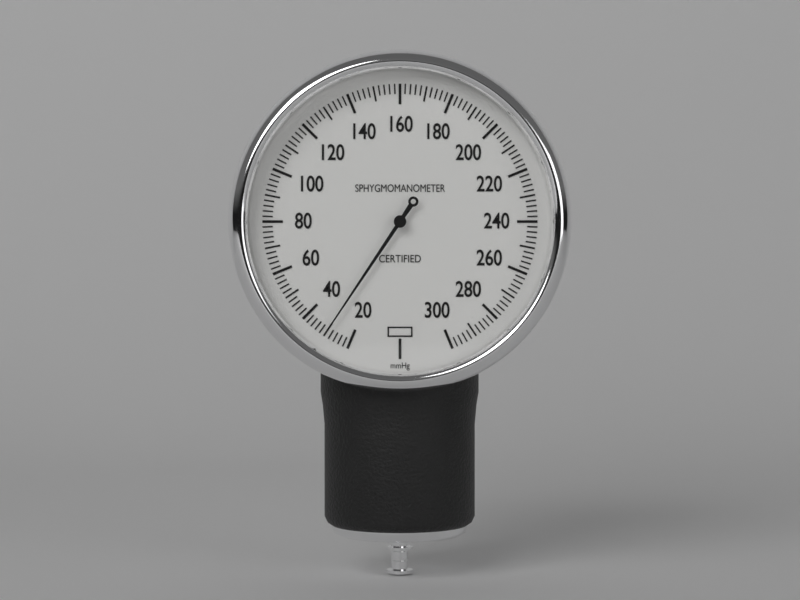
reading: 30 mmHg
